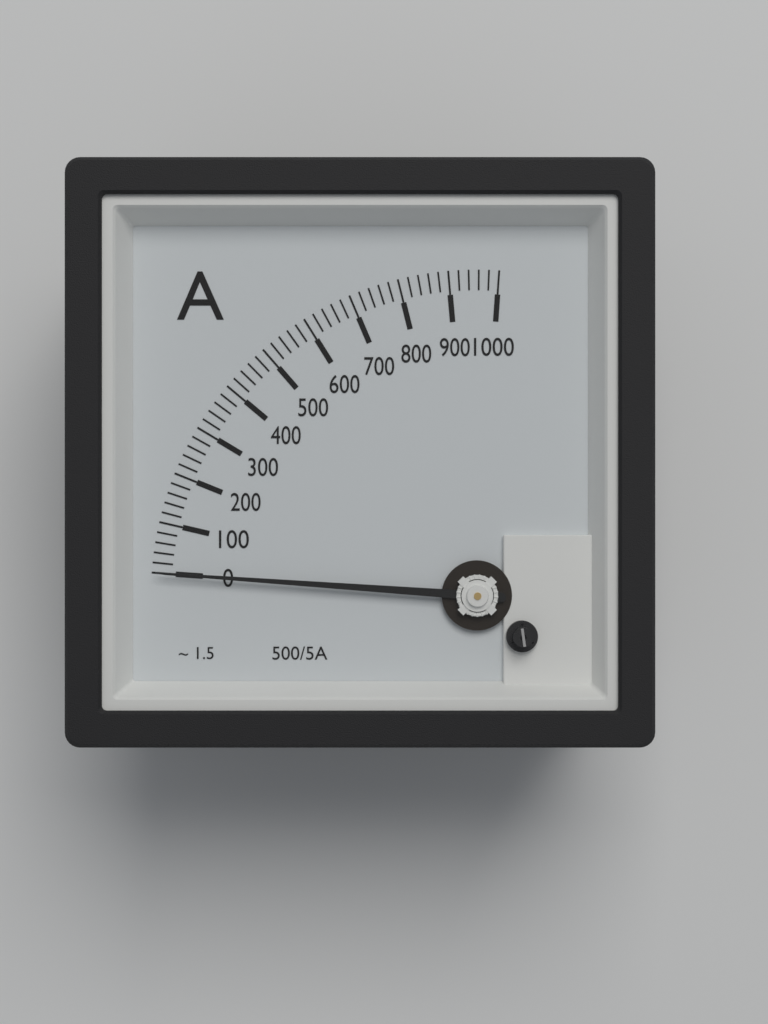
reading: 0 A
